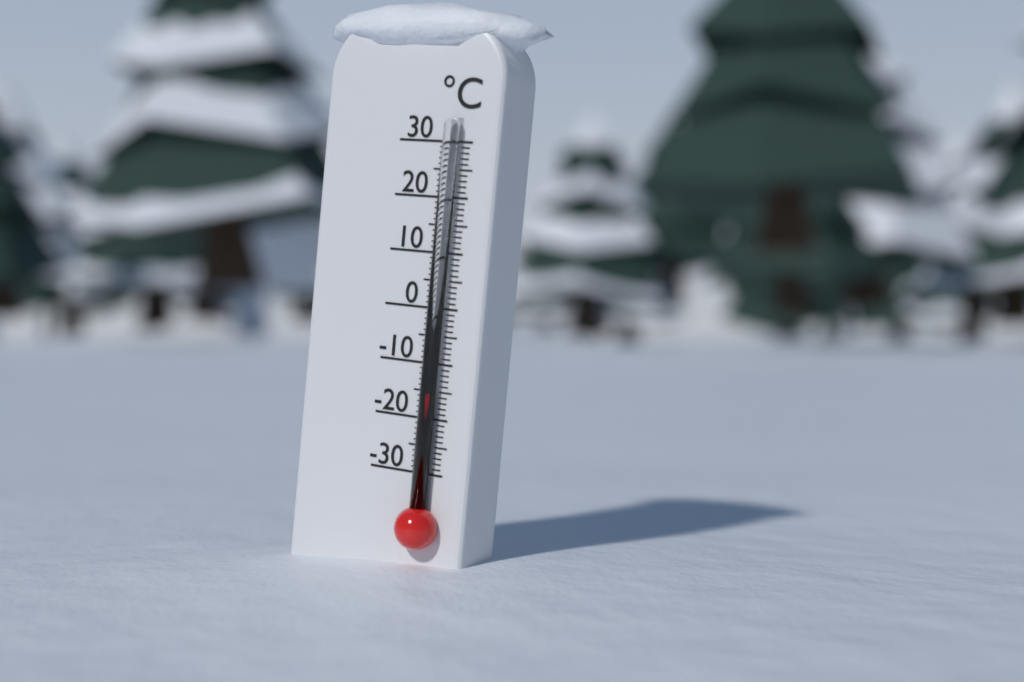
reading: -15 °C
